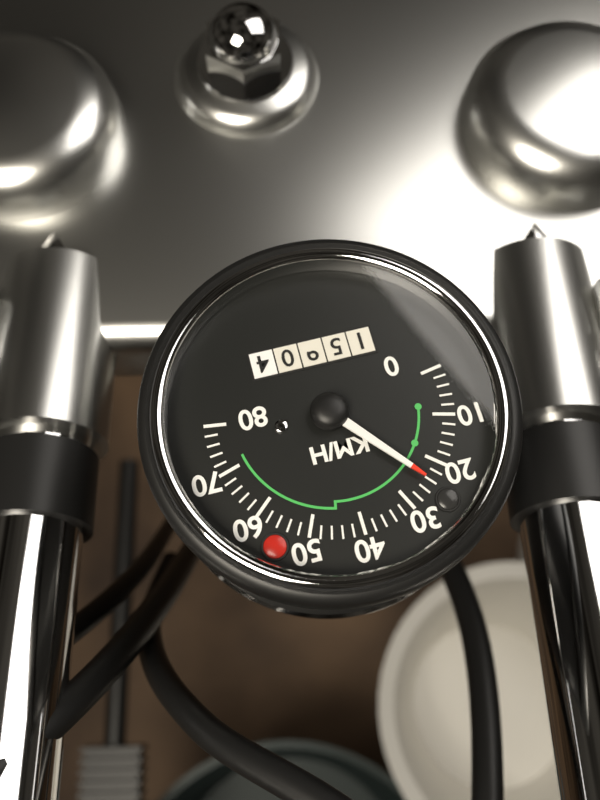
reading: 24 km/h
